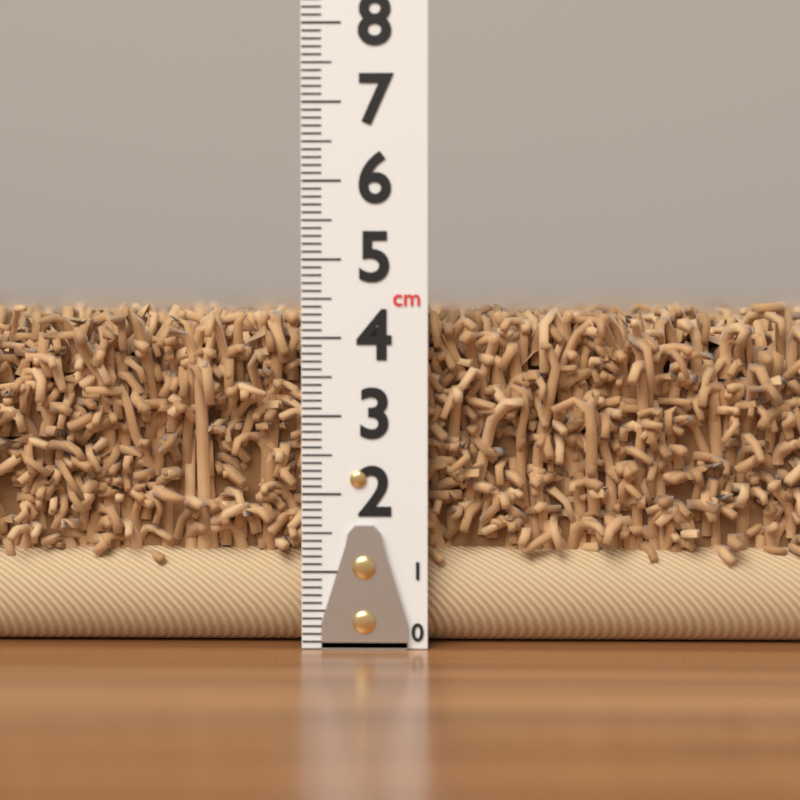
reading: 4.6 cm
